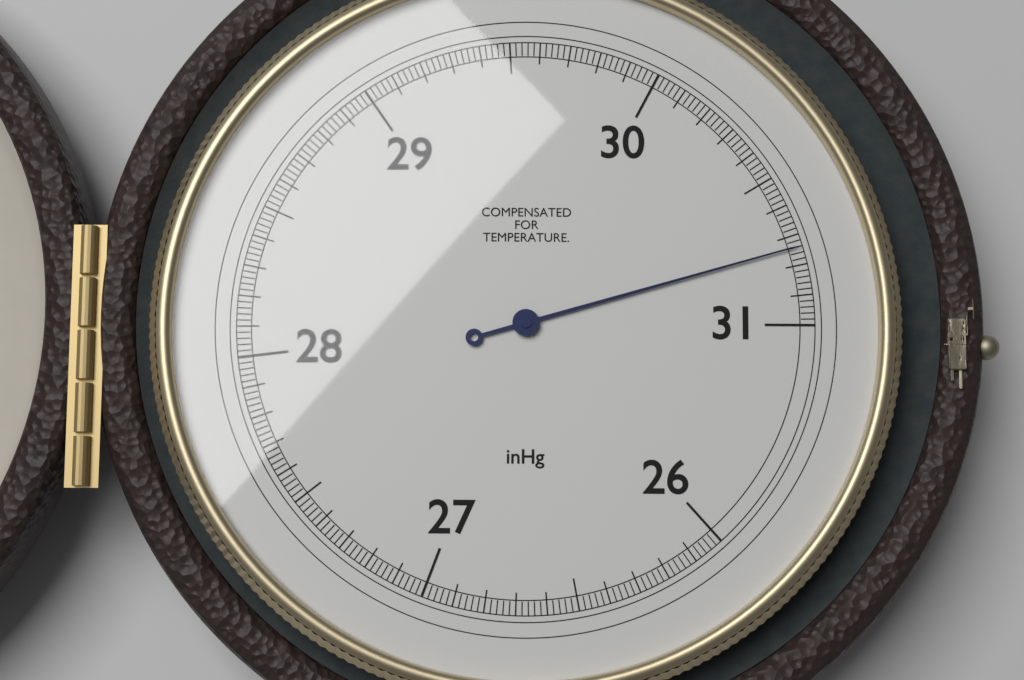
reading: 30.74 inHg
